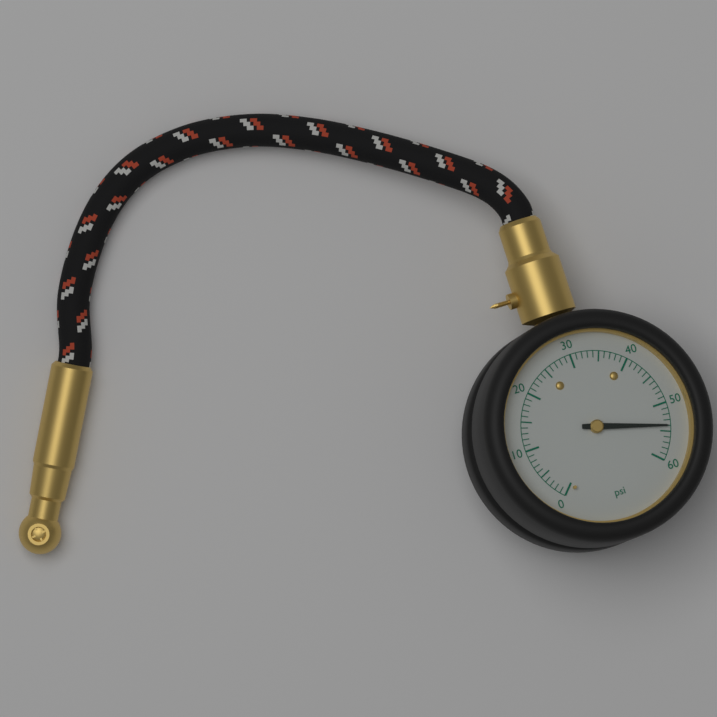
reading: 54 psi
